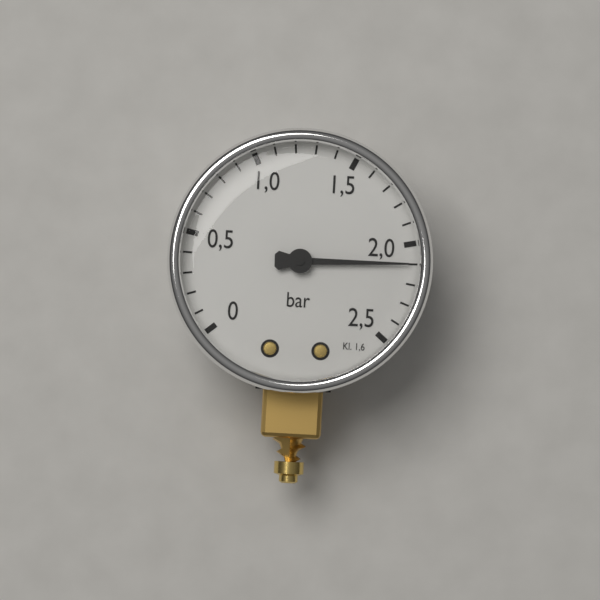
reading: 2.1 bar
